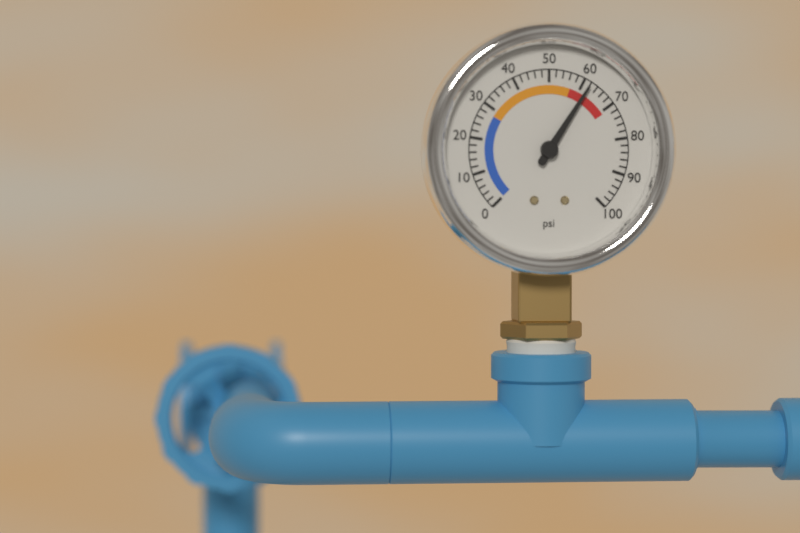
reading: 62 psi
